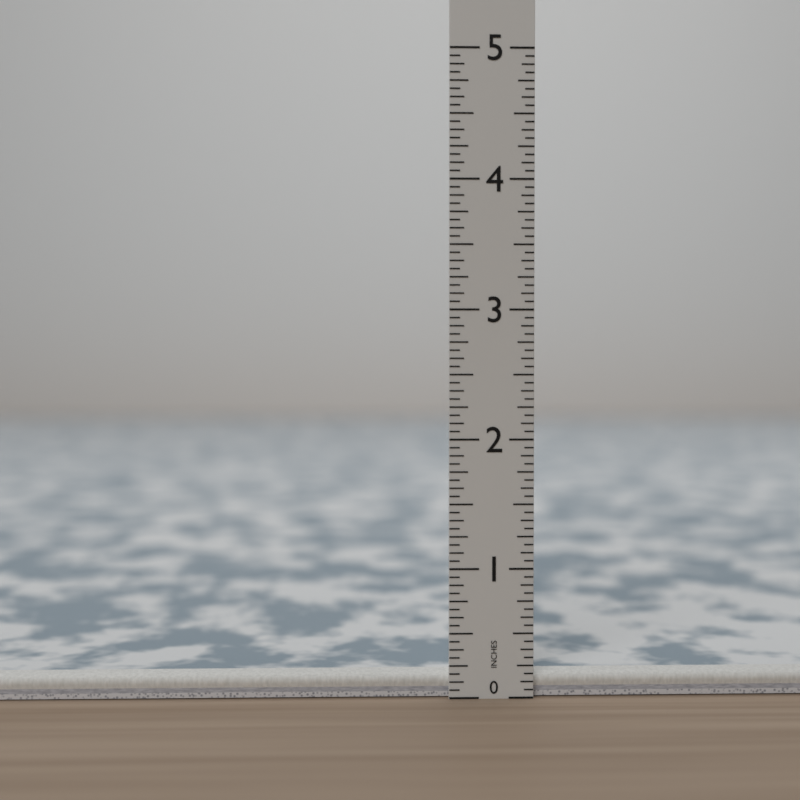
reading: 0.1875 in
